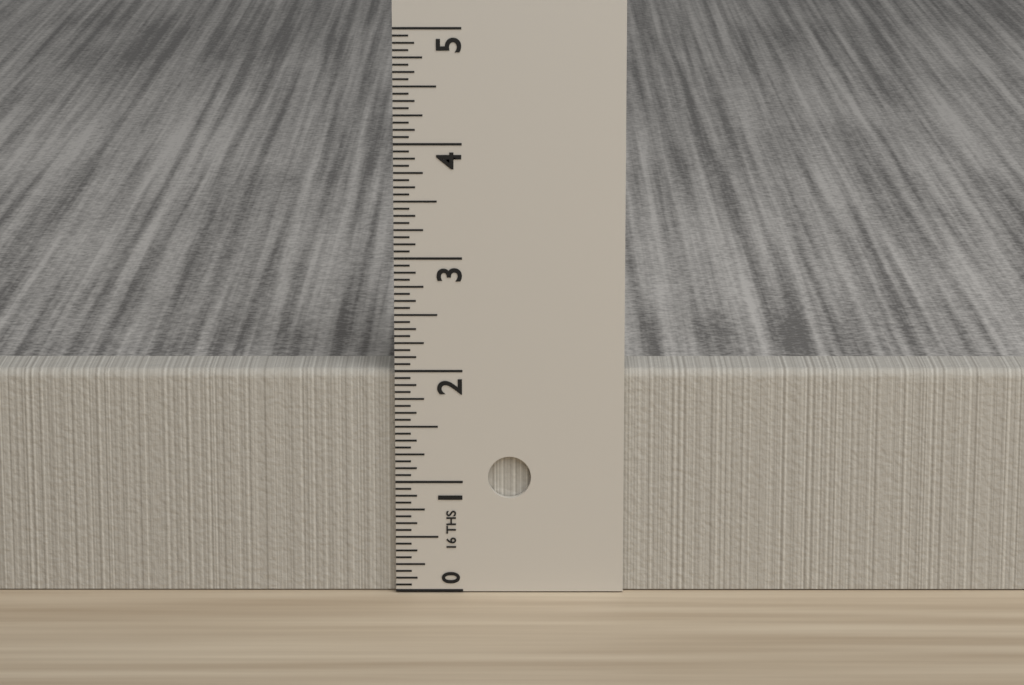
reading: 2.0000 in
